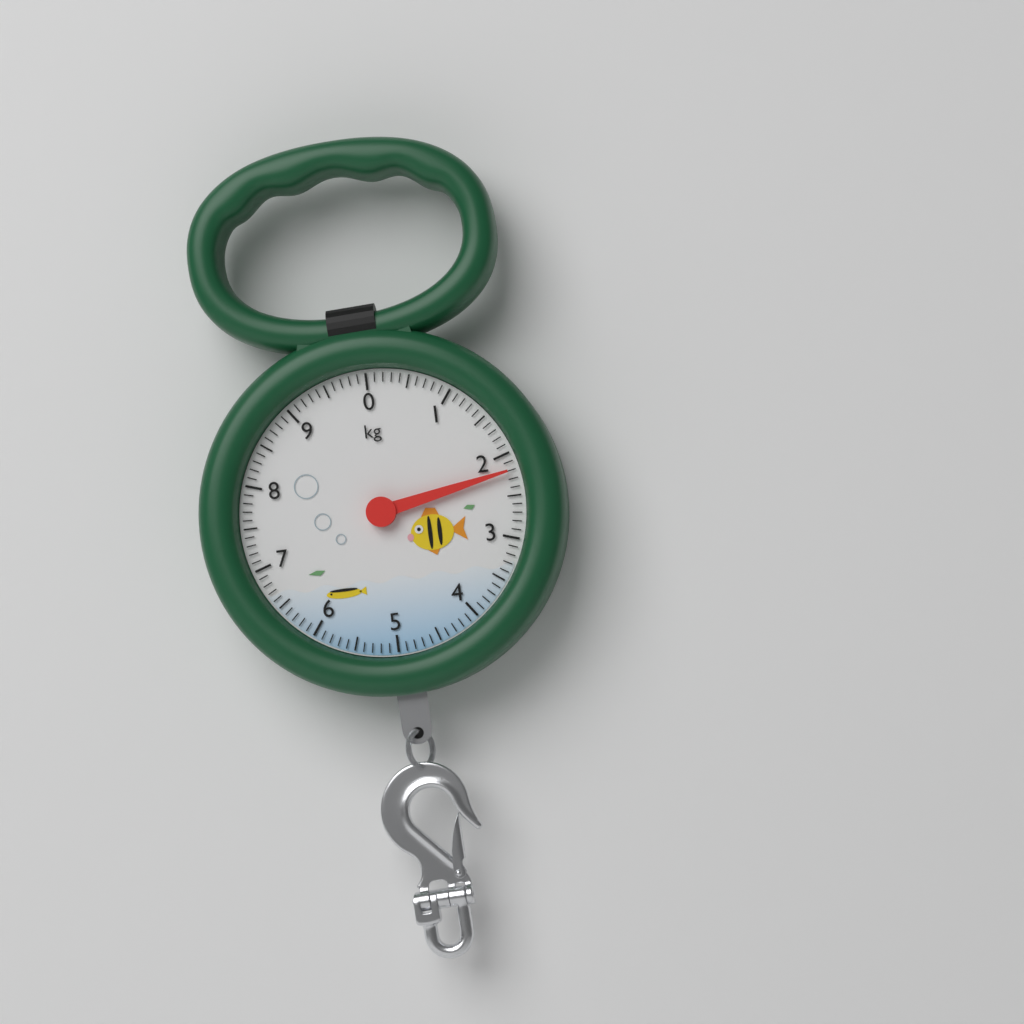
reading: 2.2 kg
